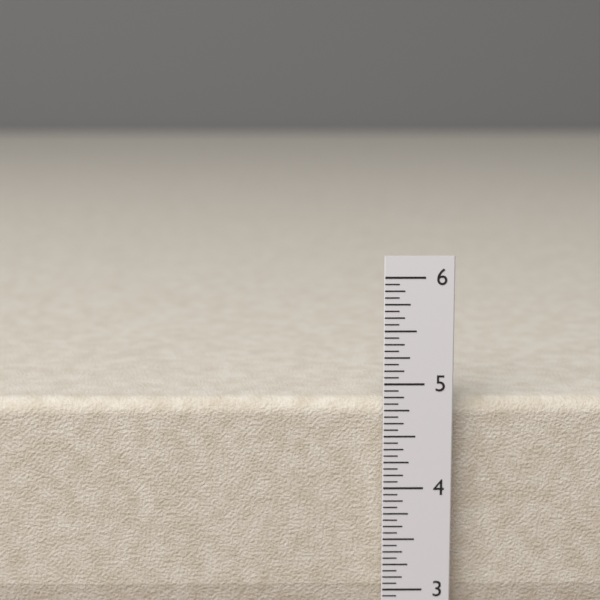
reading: 4.8125 in
